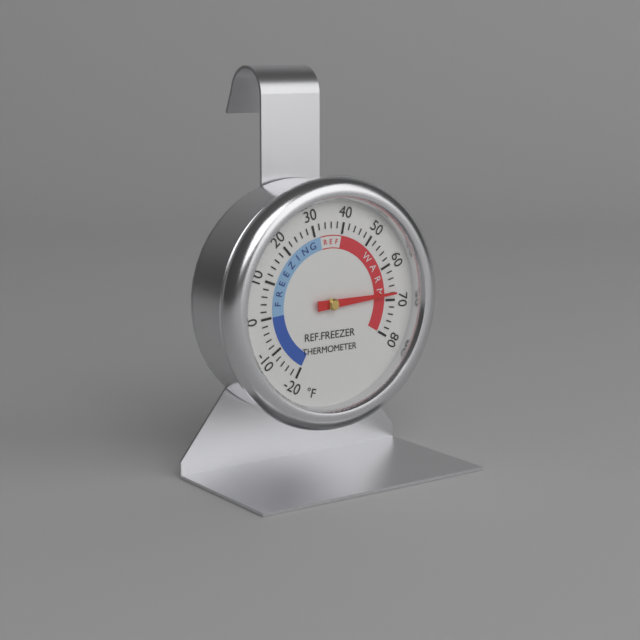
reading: 68 °F
